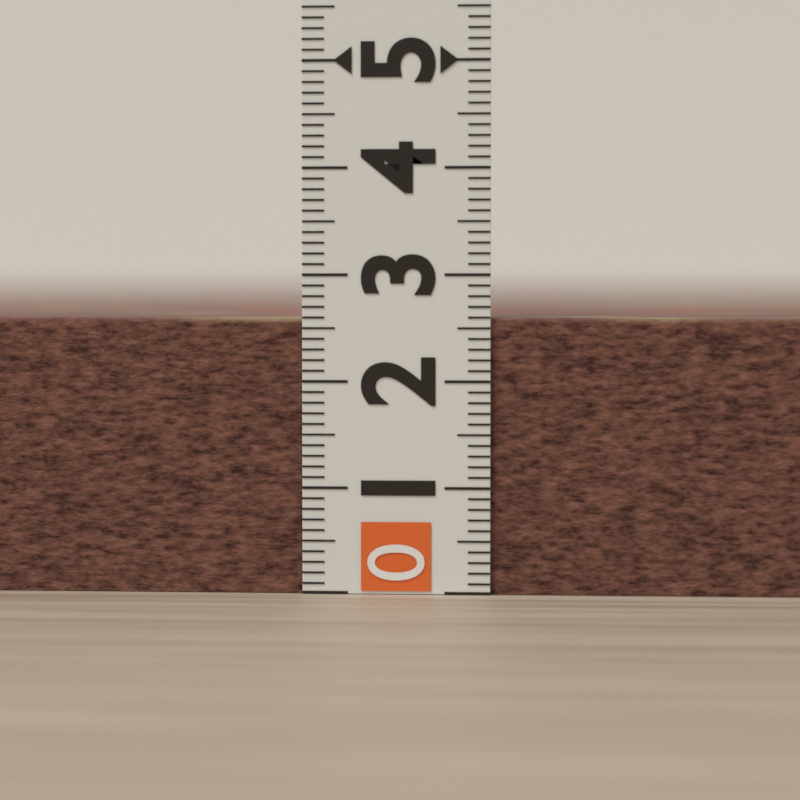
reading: 2.6 (no unit)
